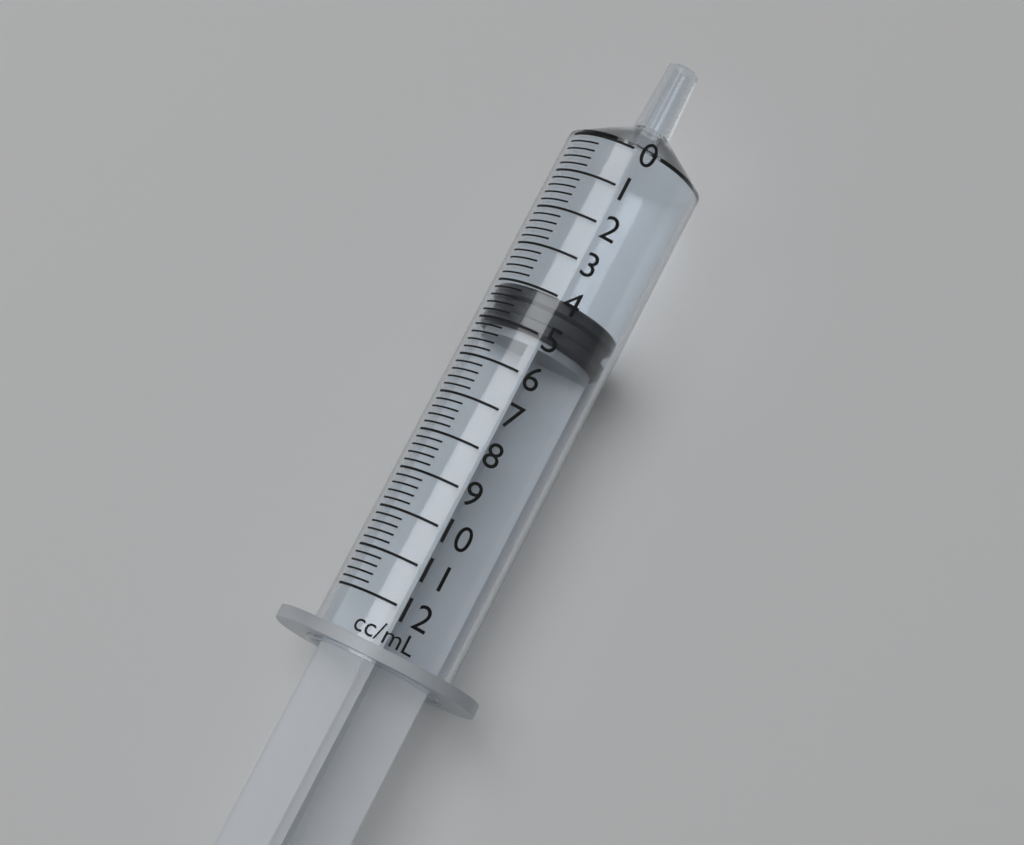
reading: 4.0 ml
